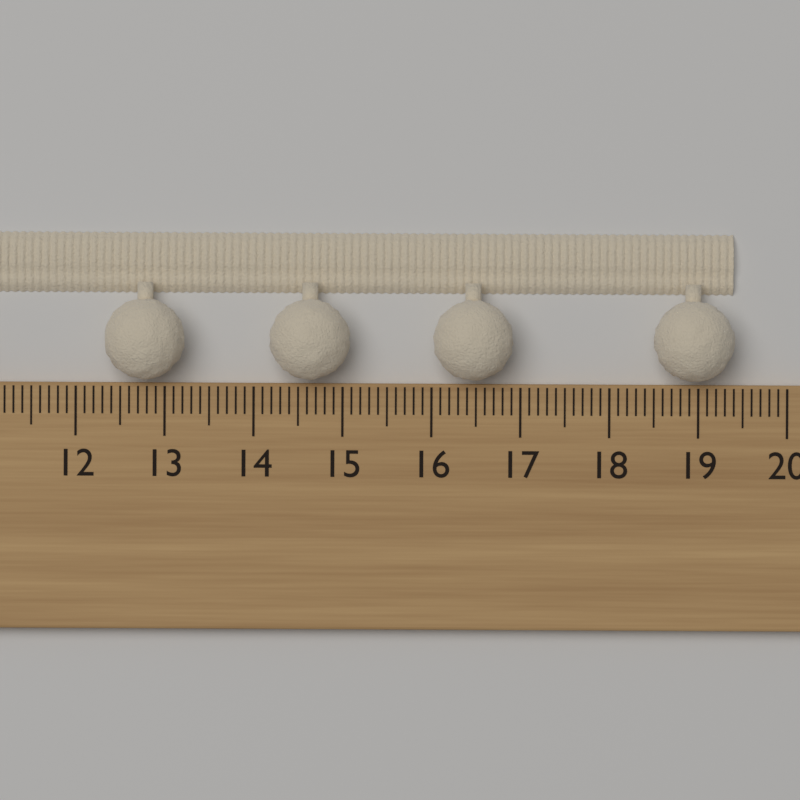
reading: 19.4 cm
